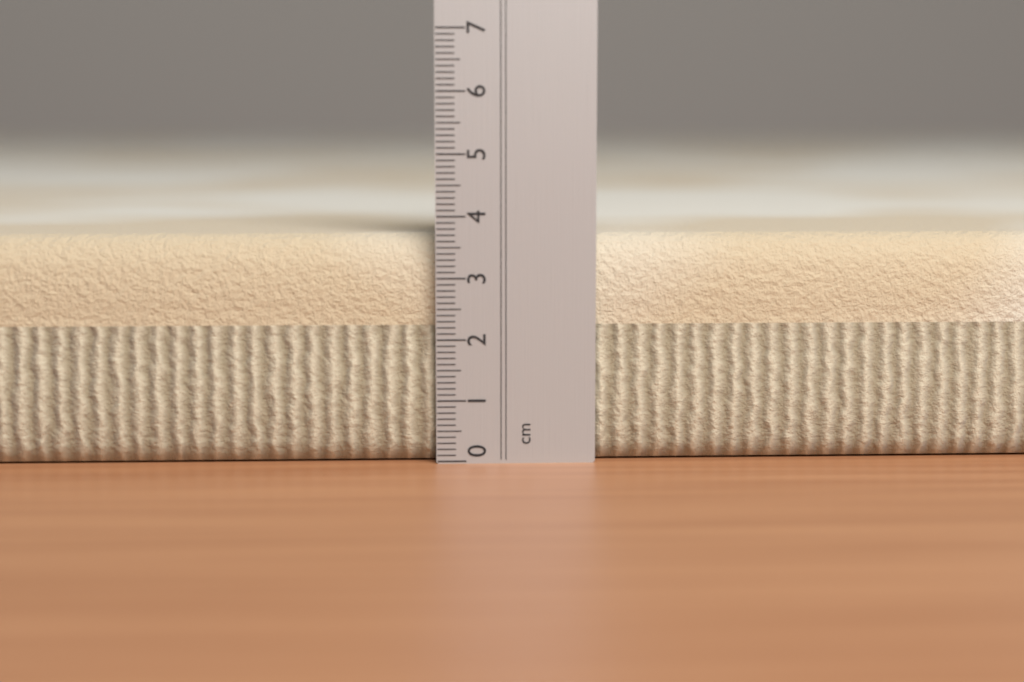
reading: 3.7 cm
